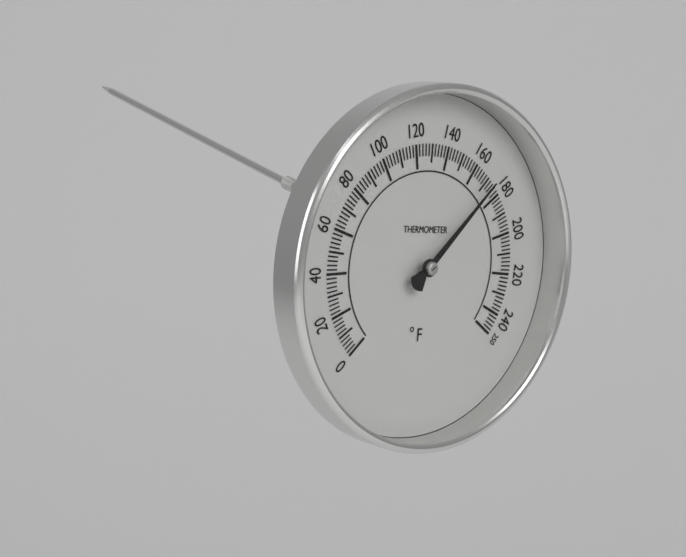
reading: 172 °F
